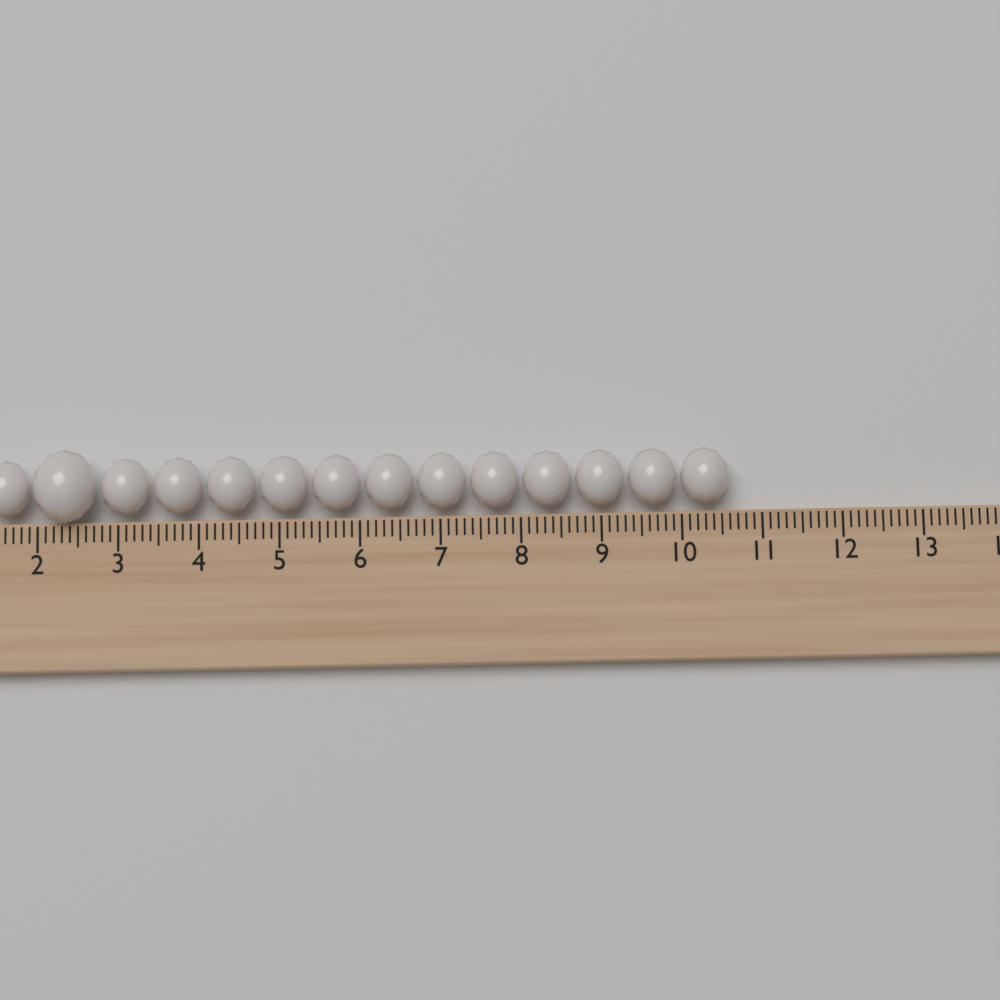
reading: 10.6 (no unit)
